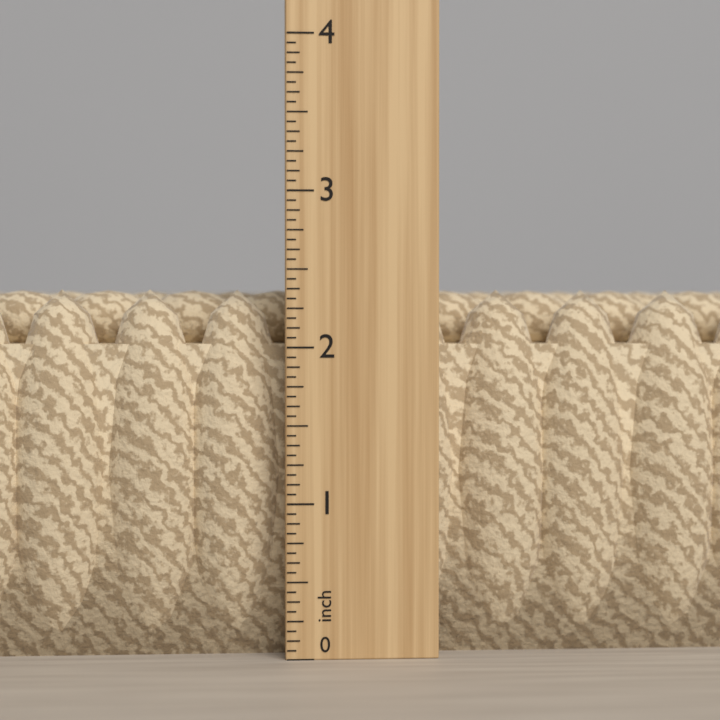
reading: 2.3750 in
